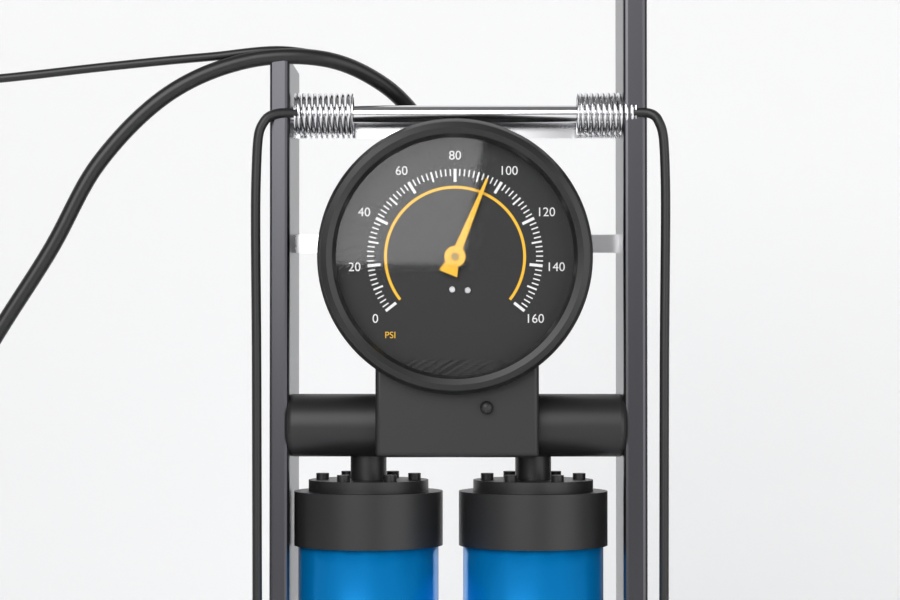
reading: 94 psi
